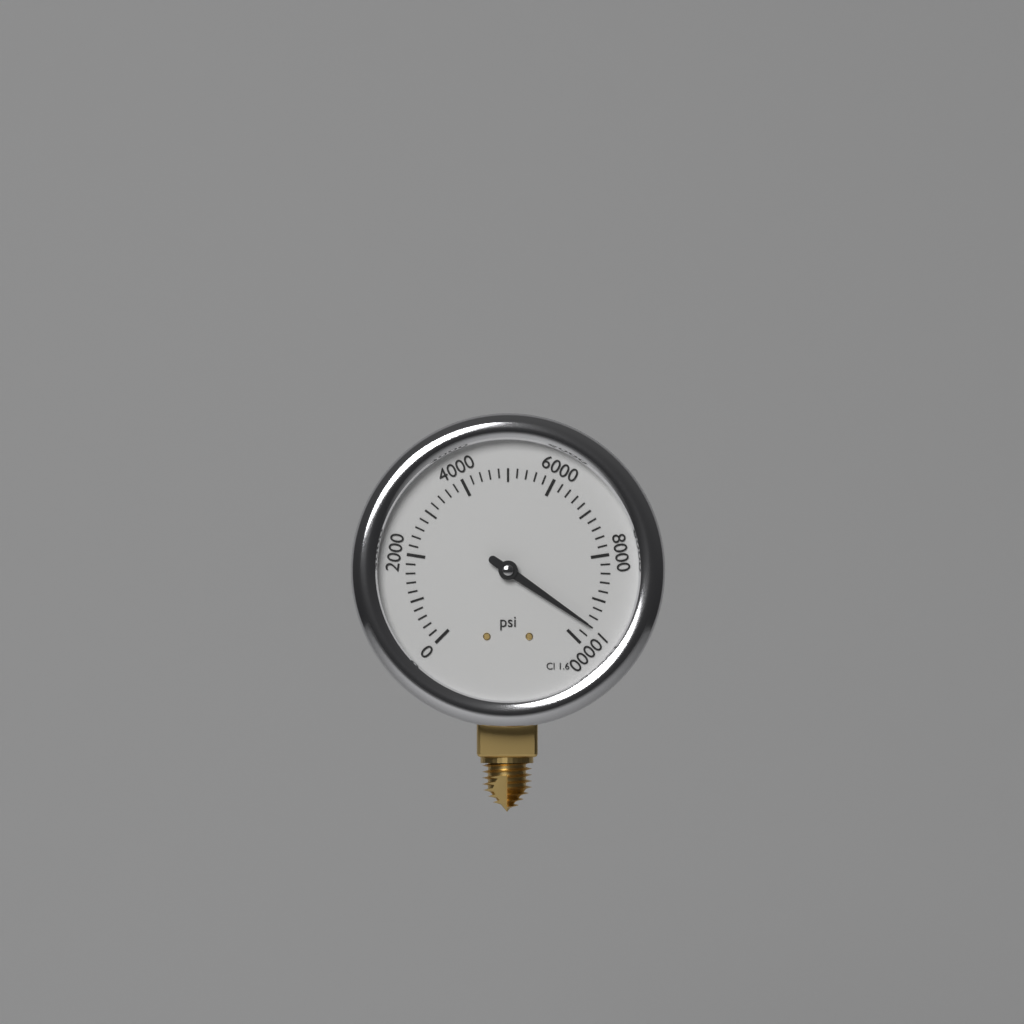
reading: 9600 psi
